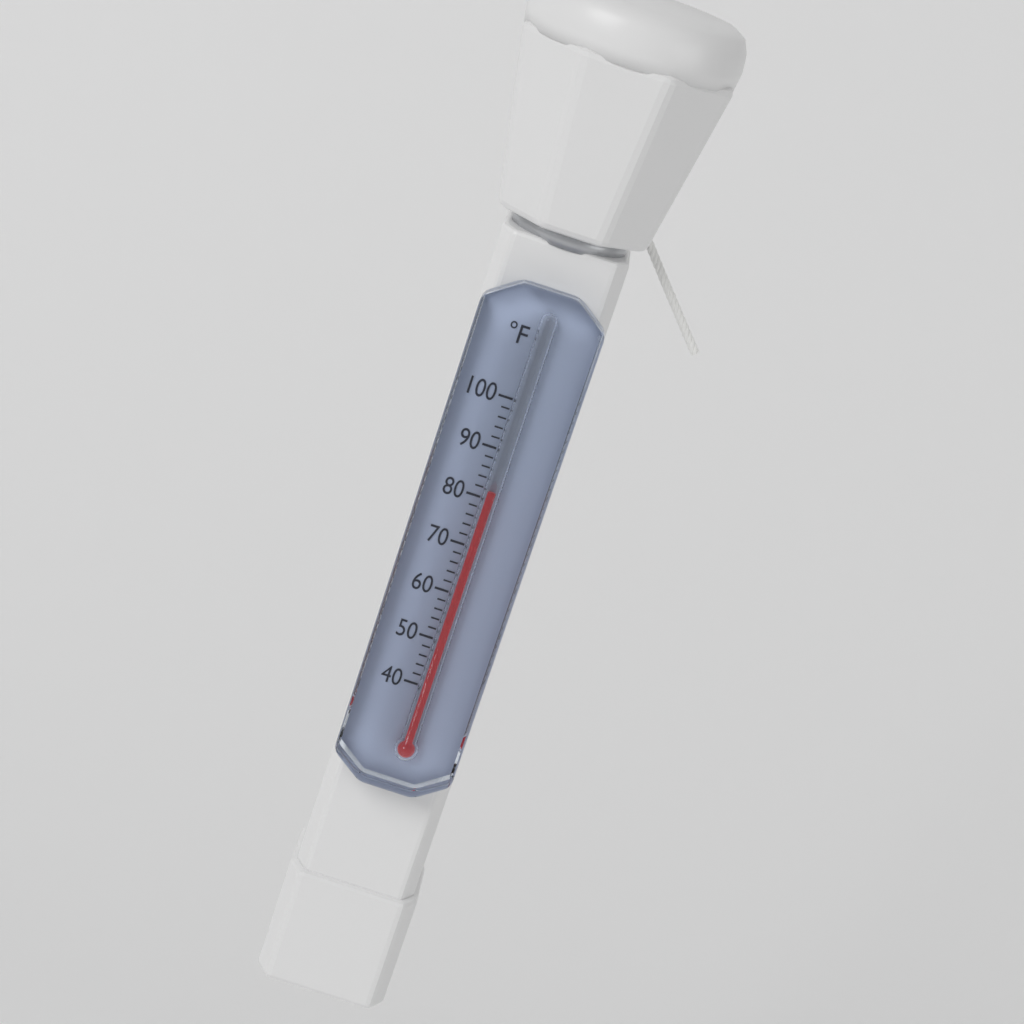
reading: 82 °F
